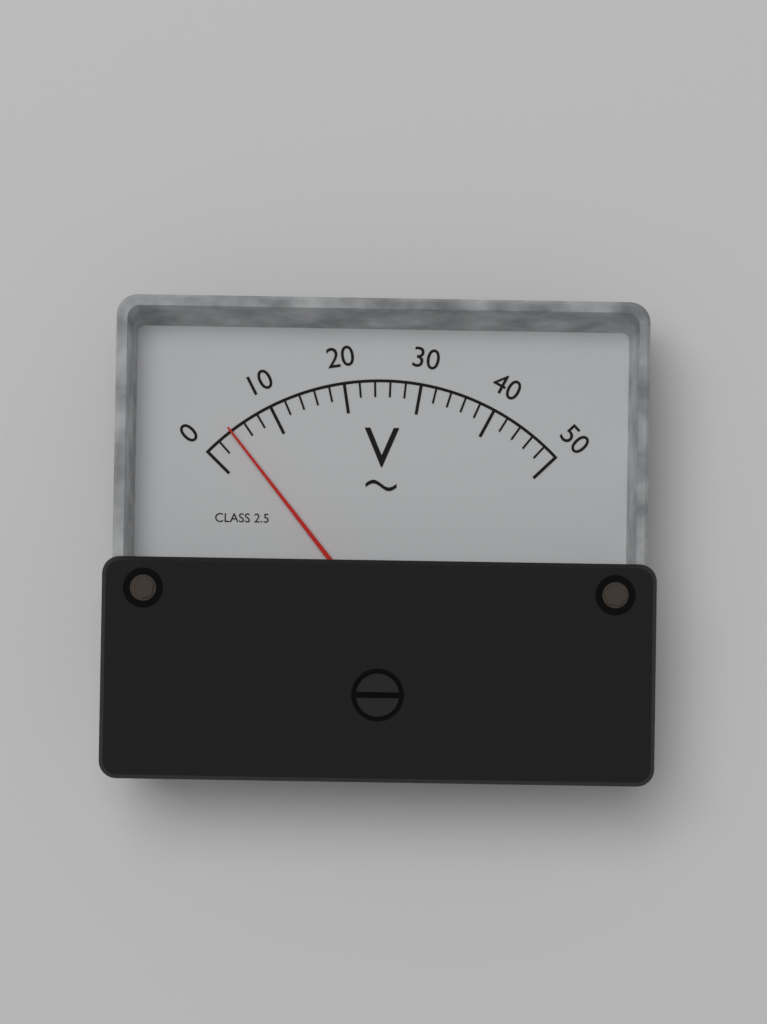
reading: 4 V
